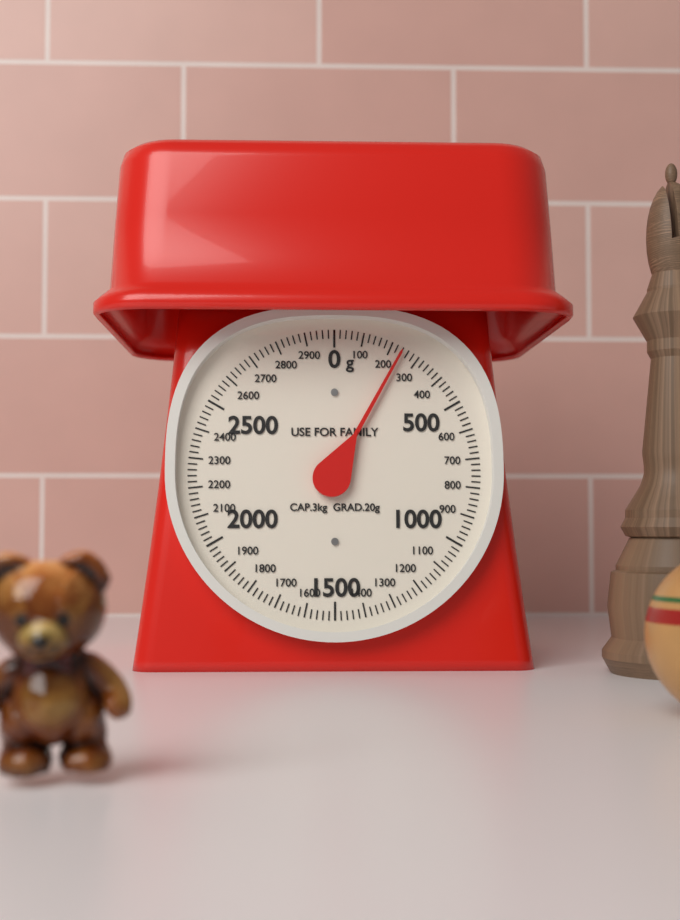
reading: 240 g
